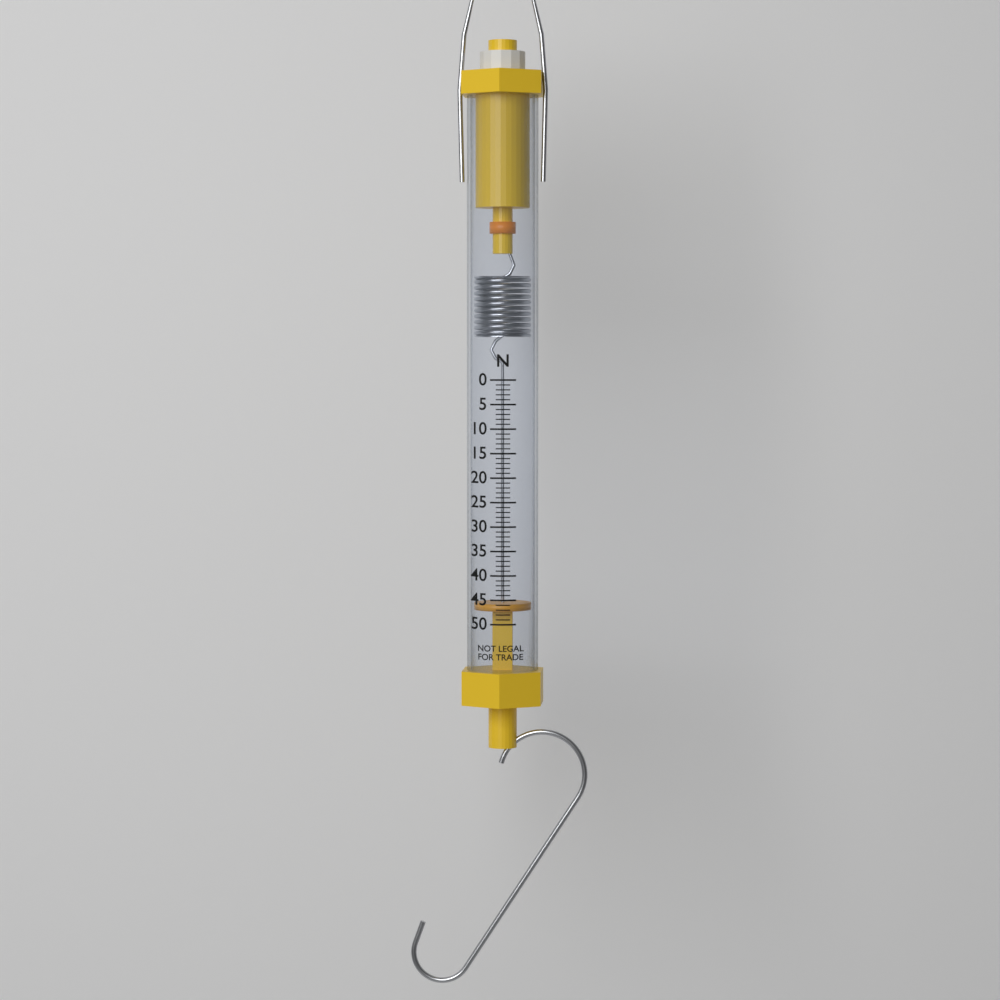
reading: 46 N
